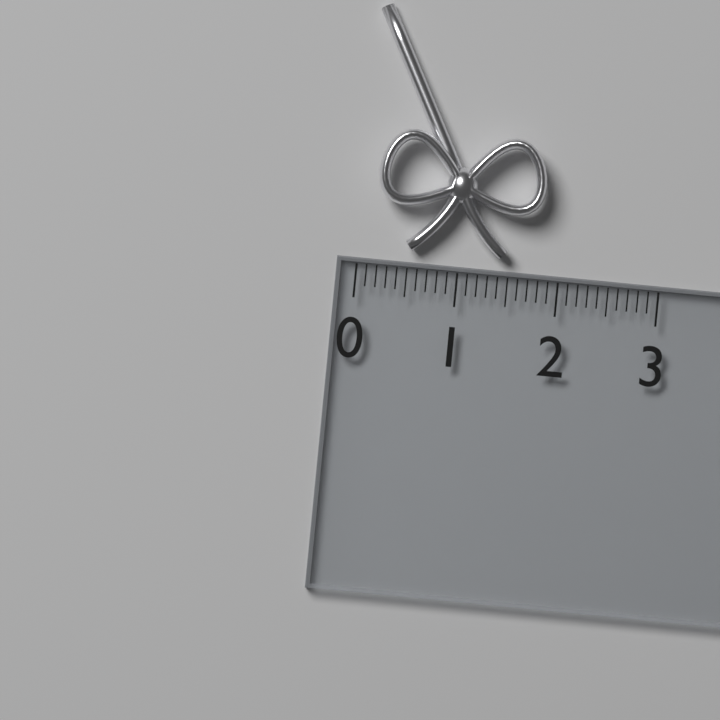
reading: 1.8 (no unit)
